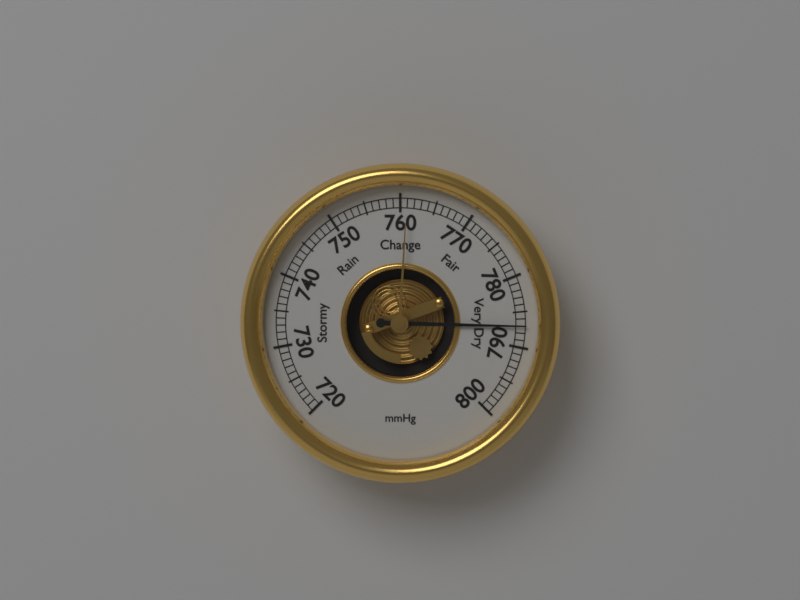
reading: 787 mmHg
